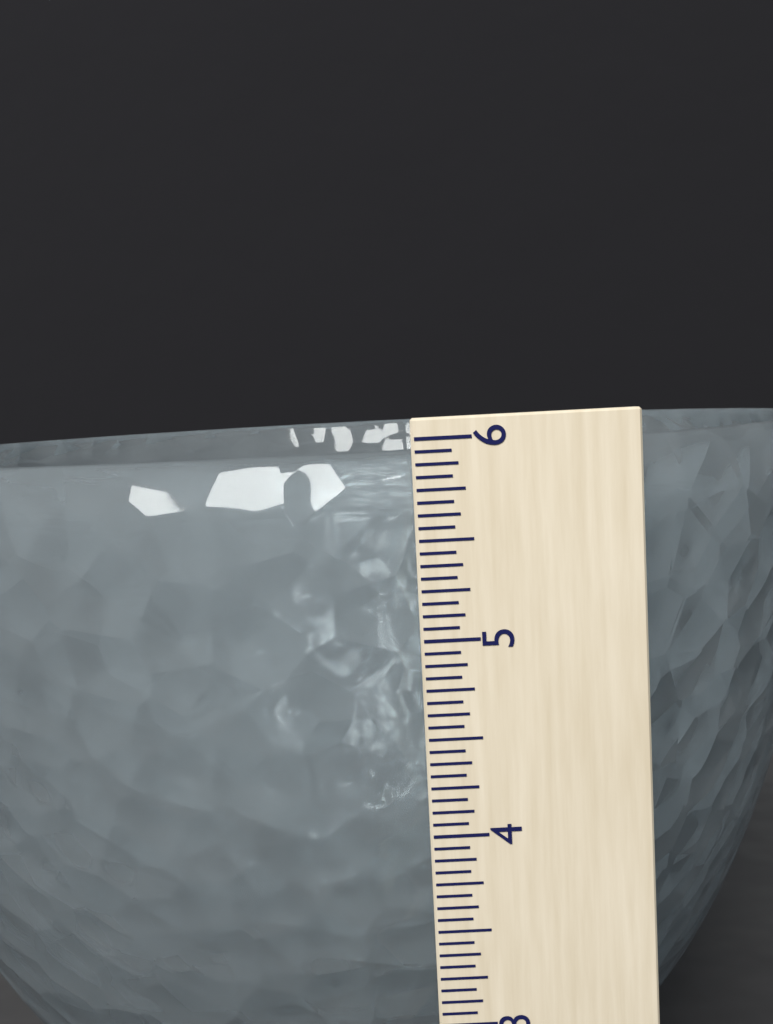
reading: 5.9375 (no unit)
